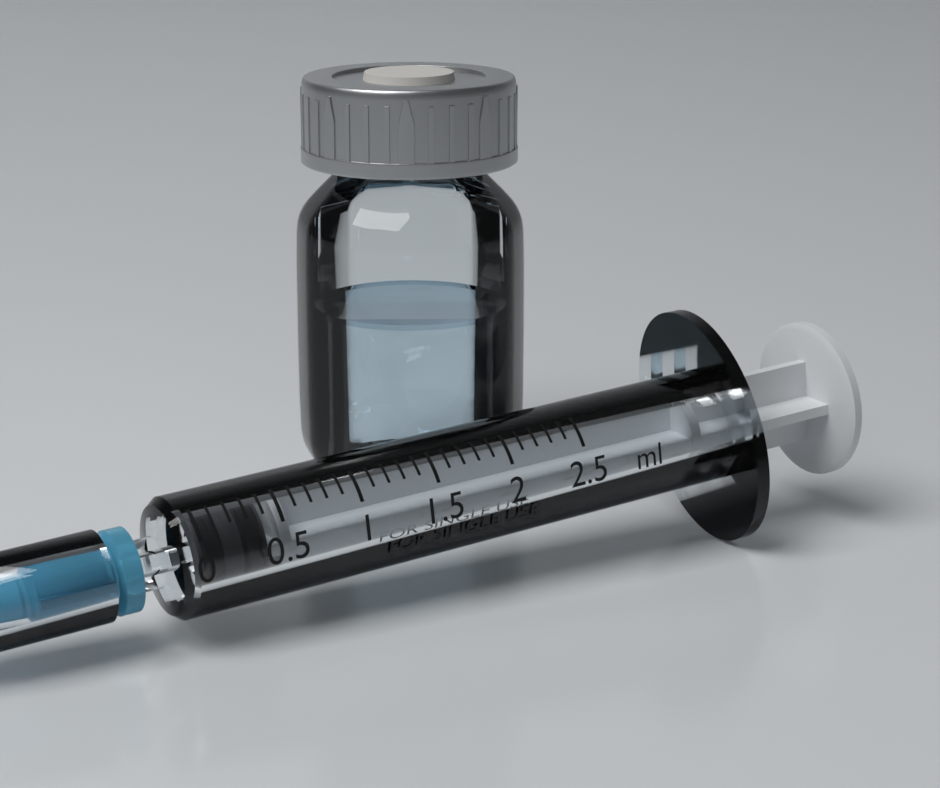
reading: 0.0 ml
